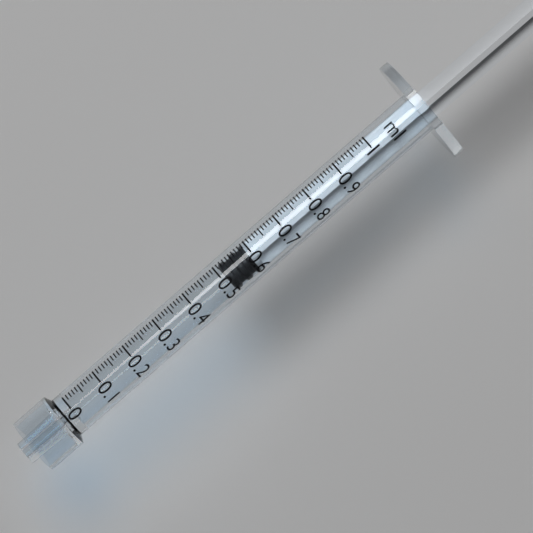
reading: 0.51 ml
